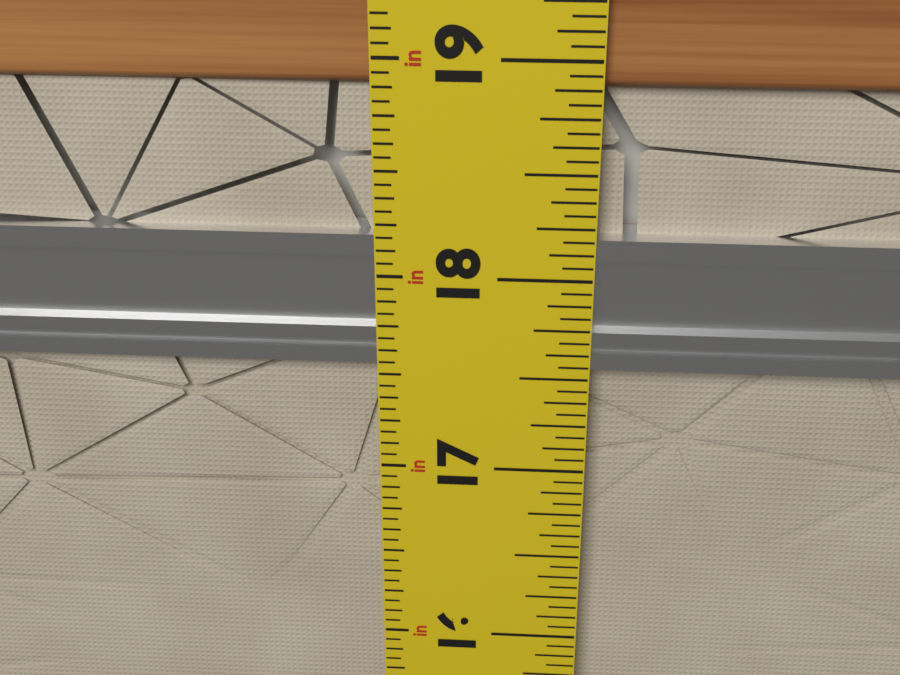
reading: 18.1875 in
